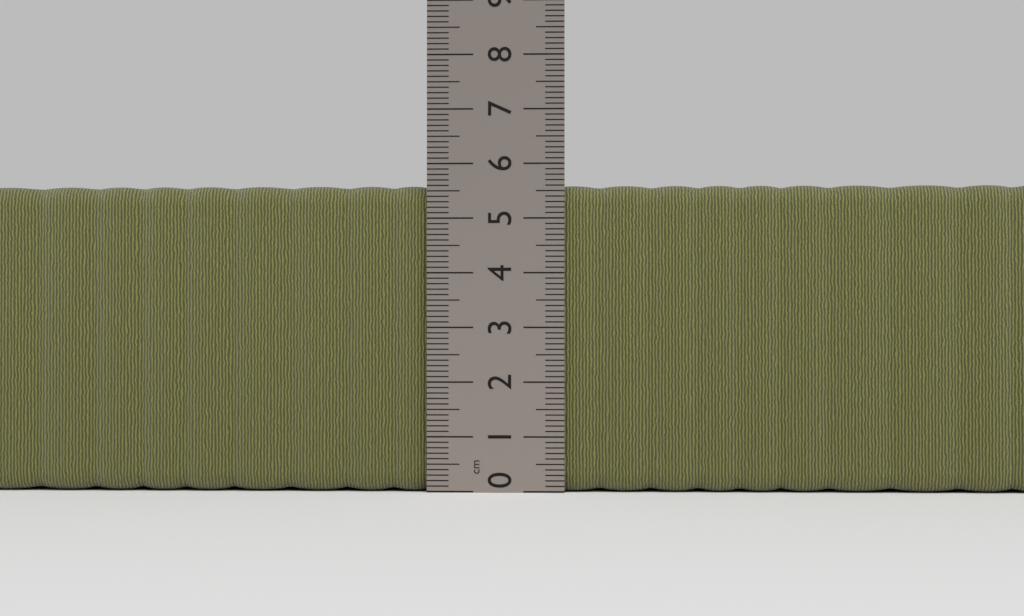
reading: 5.6 cm
